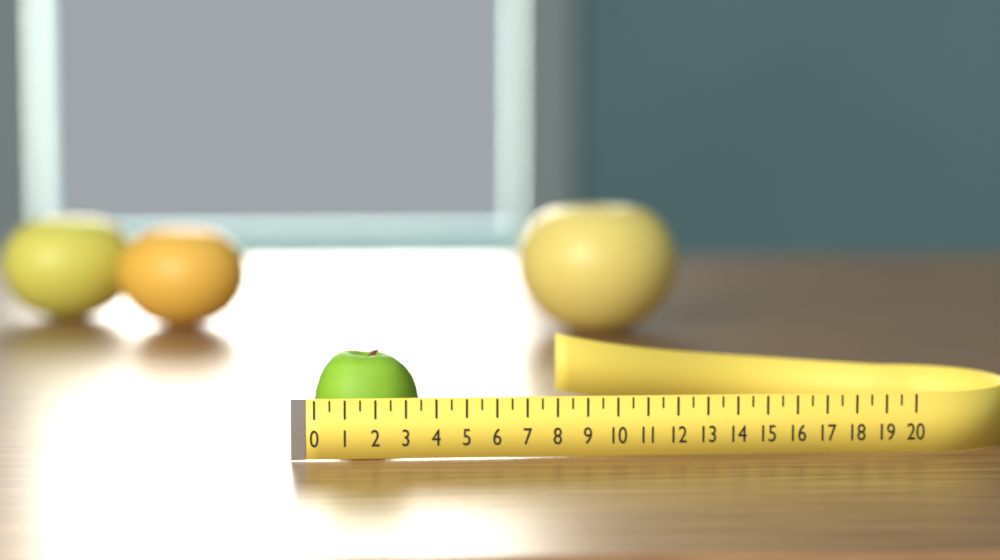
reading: 3.5 (no unit)
